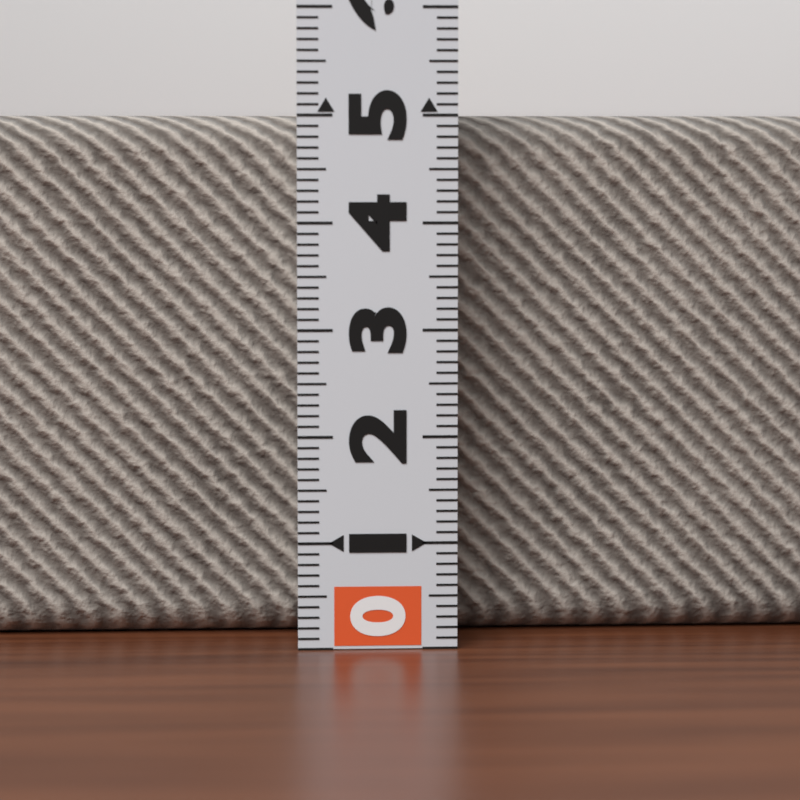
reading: 5.0 (no unit)
